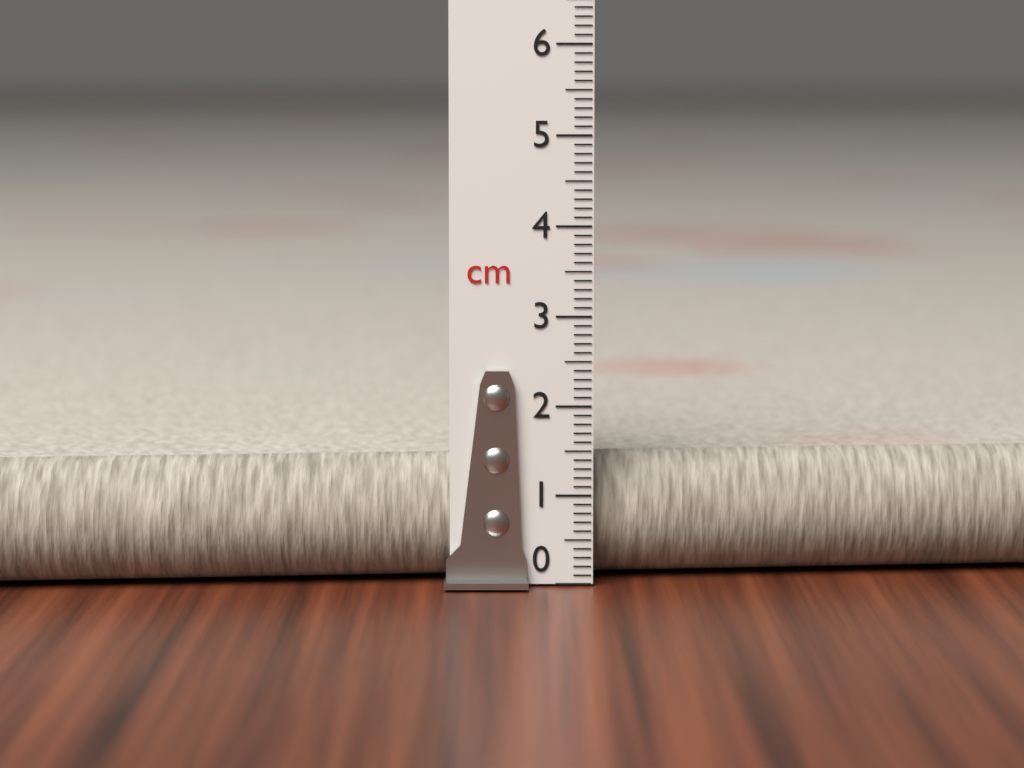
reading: 1.4 cm
